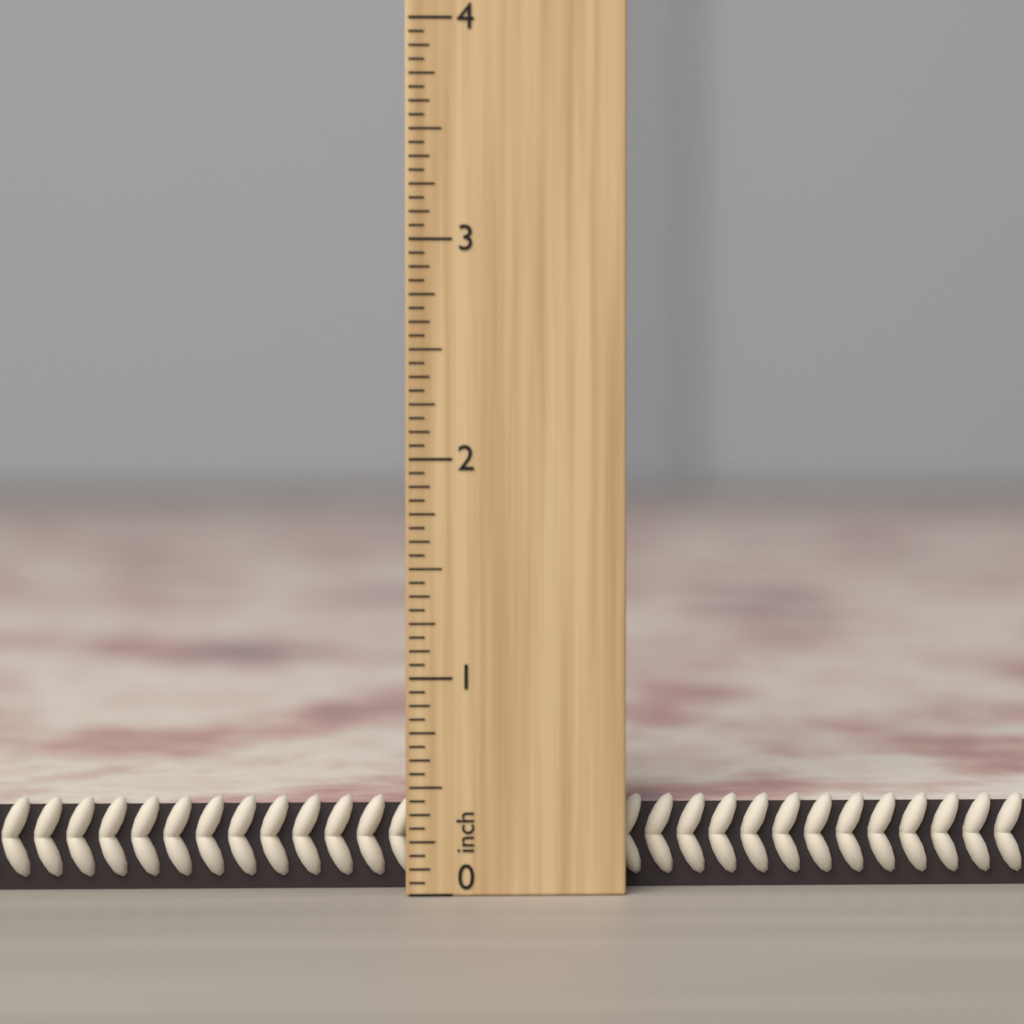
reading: 0.4375 inch
